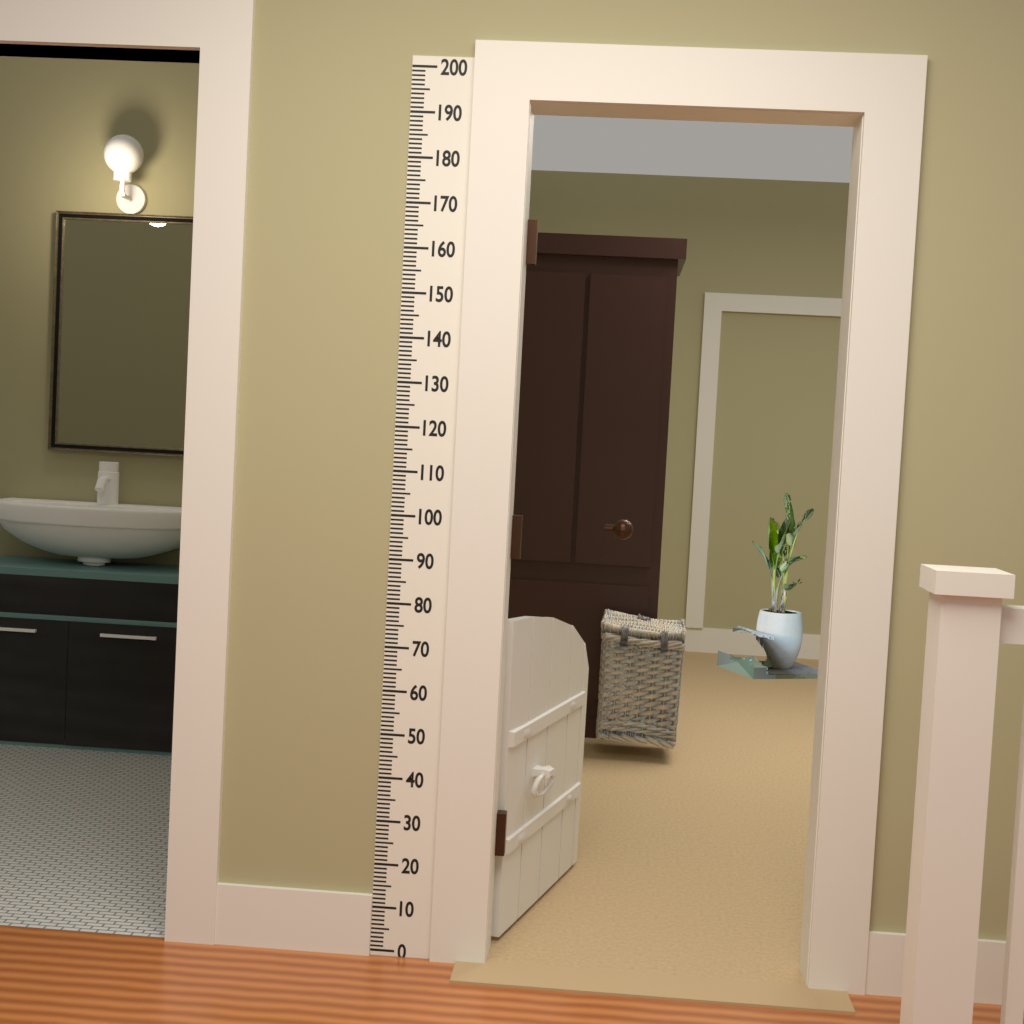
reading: 76 (no unit)
